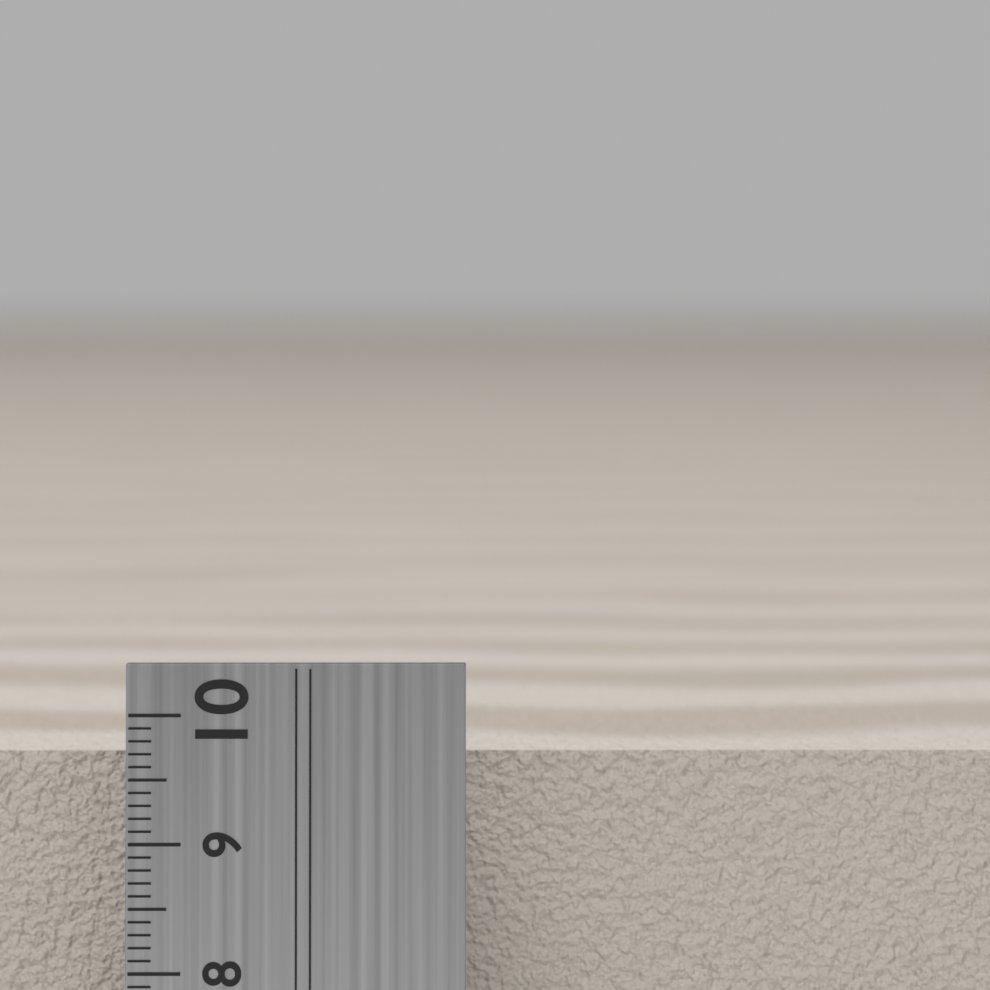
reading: 9.6 cm
